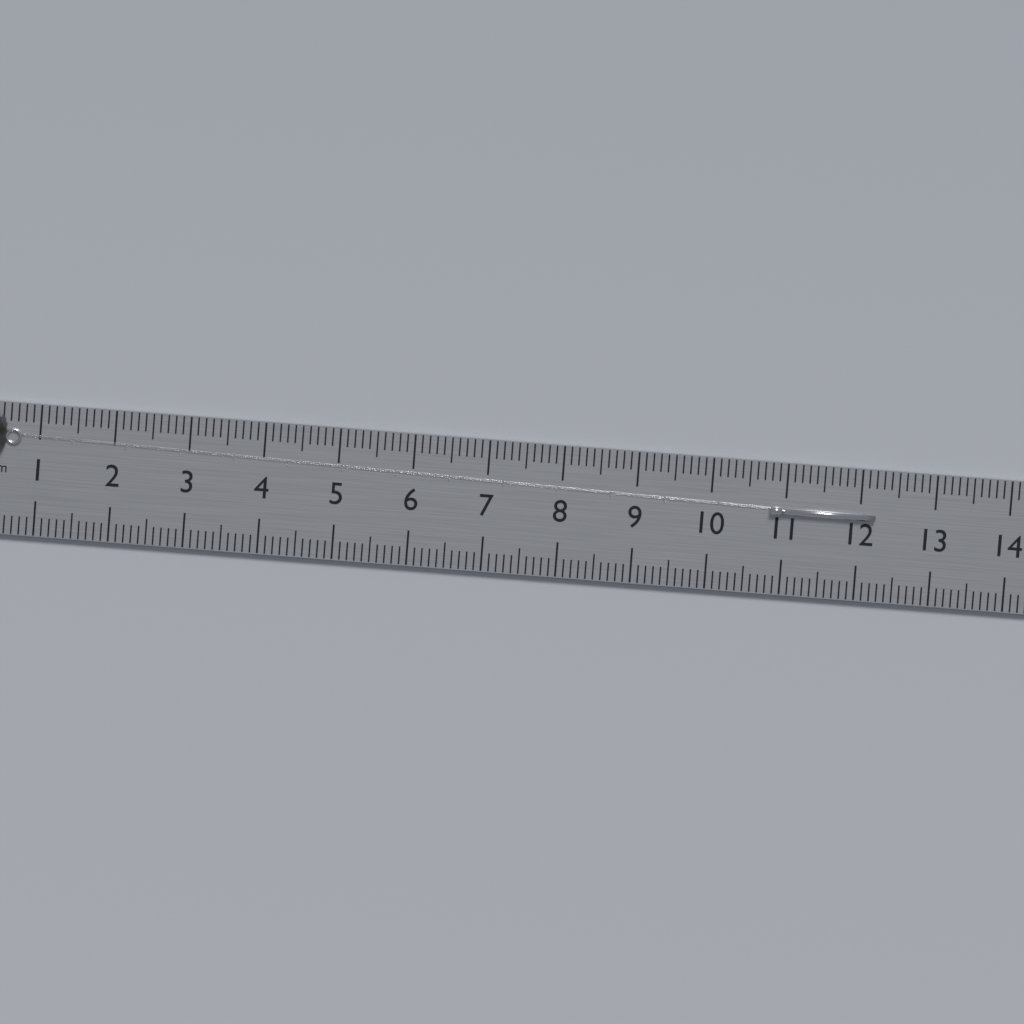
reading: 12.2 cm
